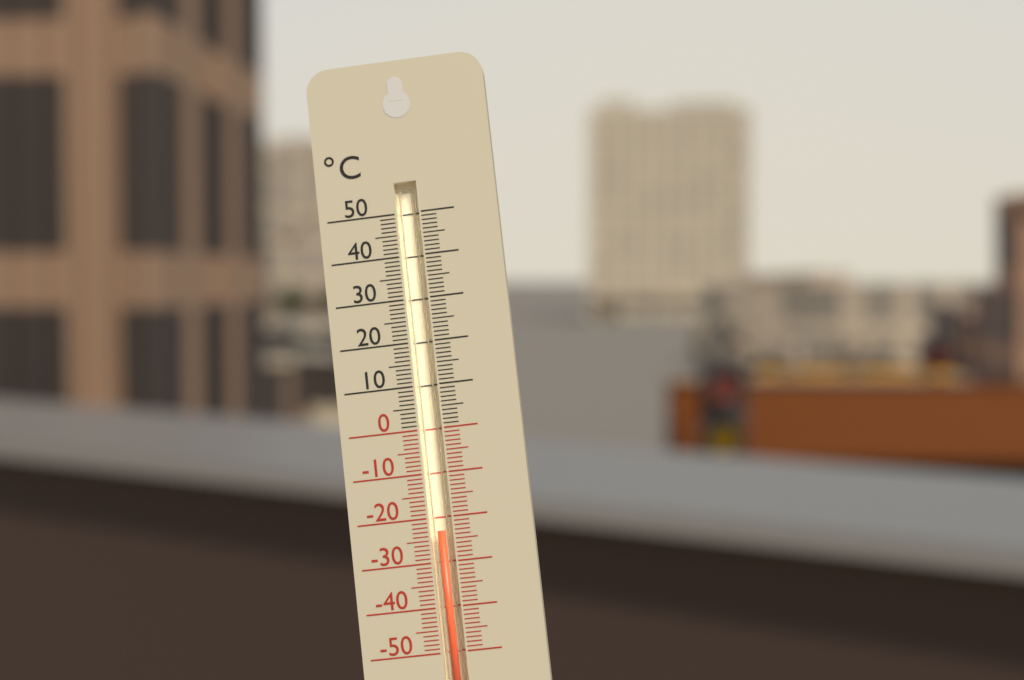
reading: -23 °C
